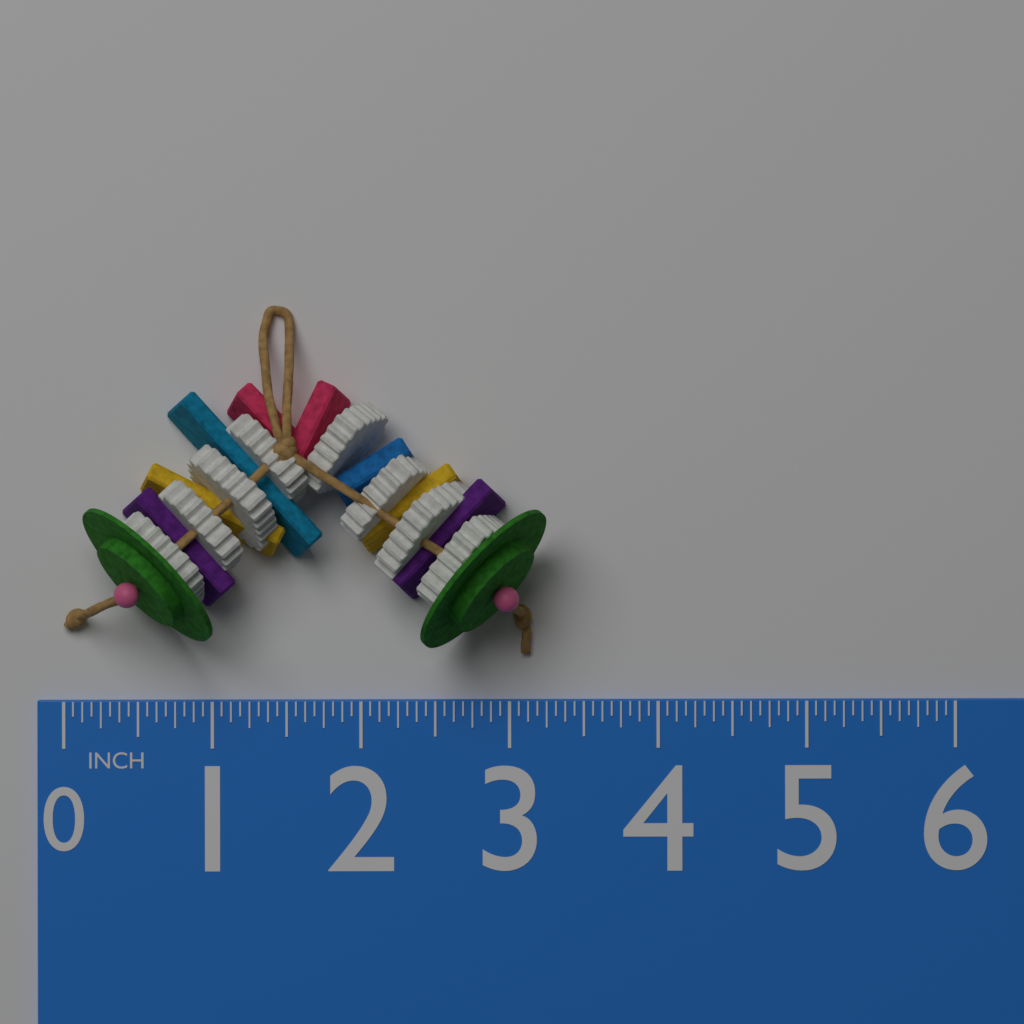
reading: 3.2500 in
